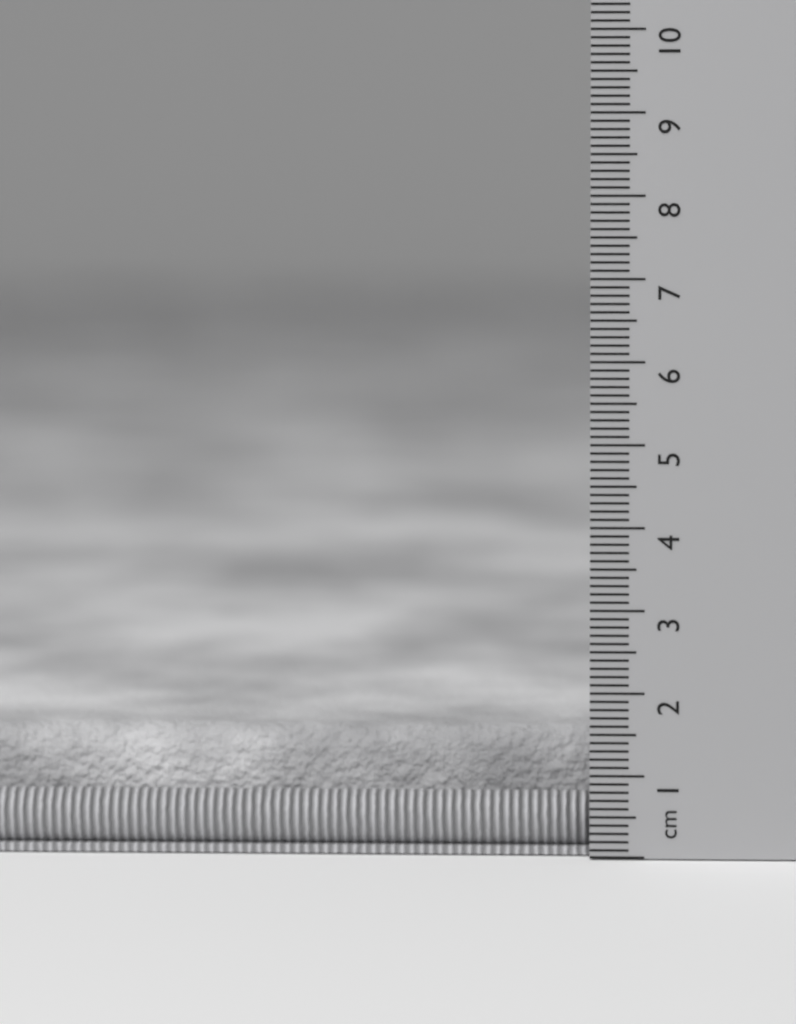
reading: 1.5 cm
